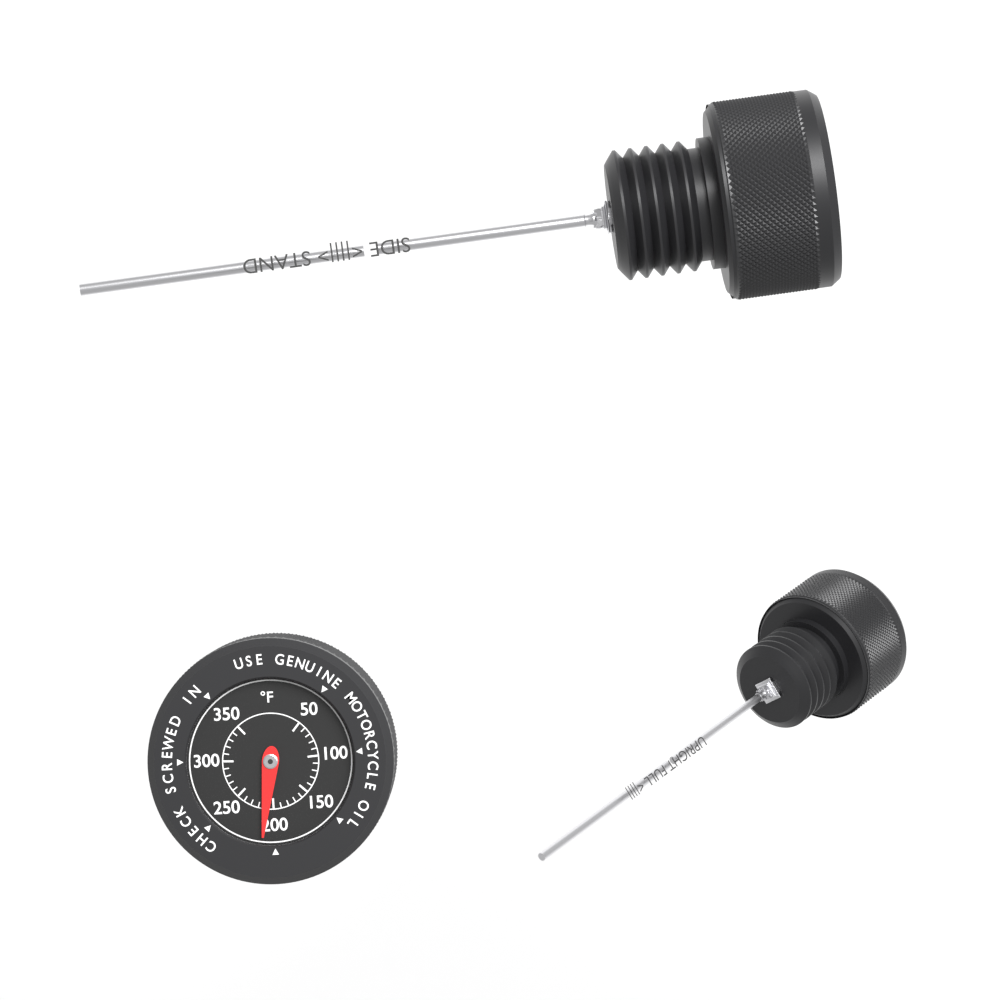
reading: 210 °F
